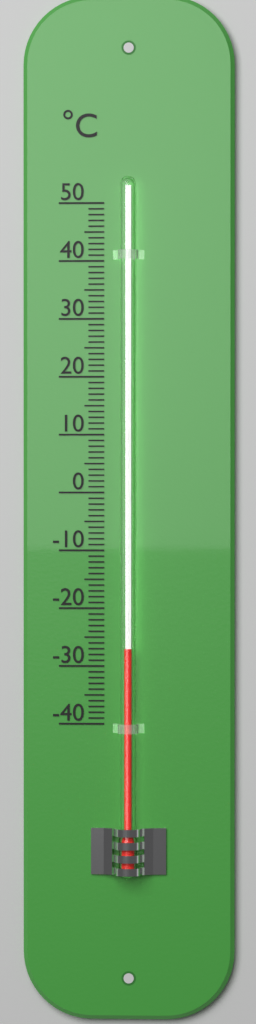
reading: -27 °C
